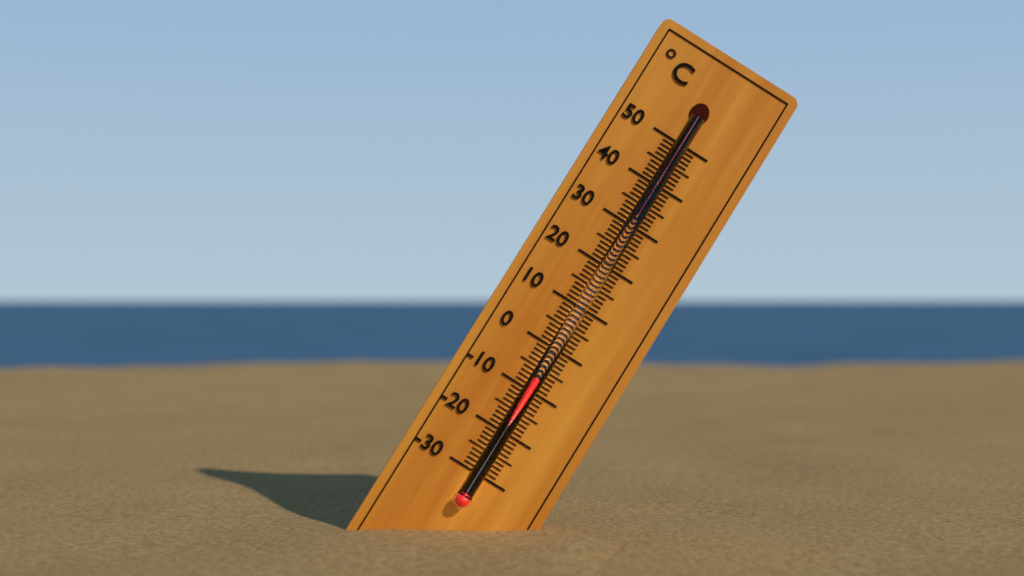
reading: -7 °C
